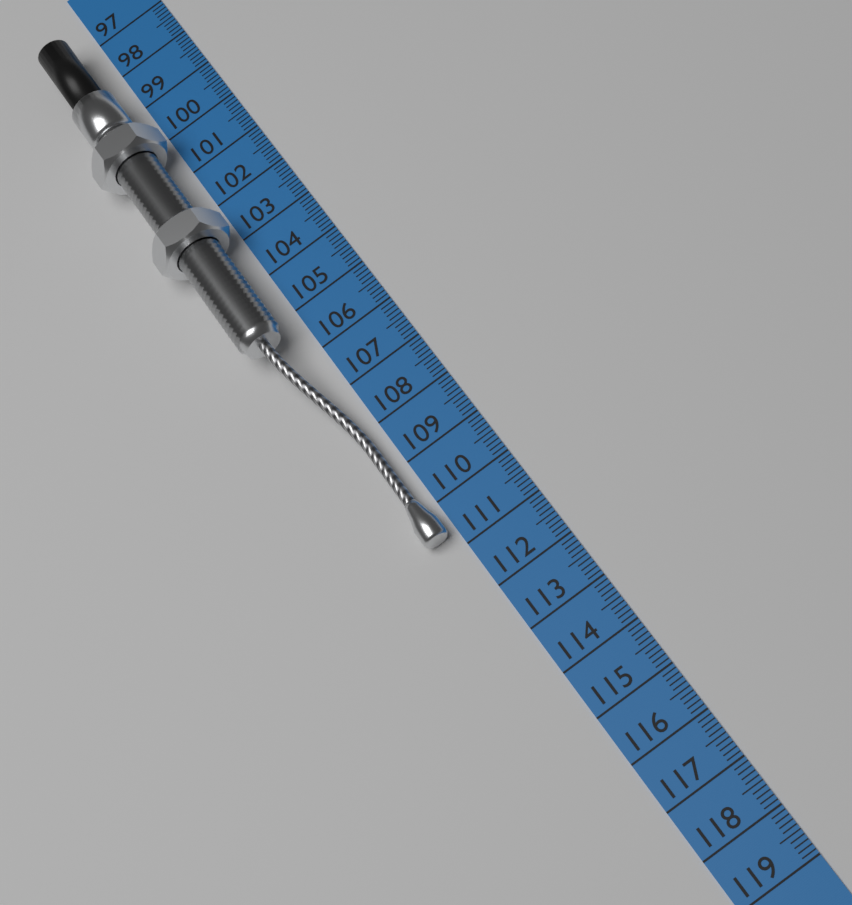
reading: 110.7 cm
